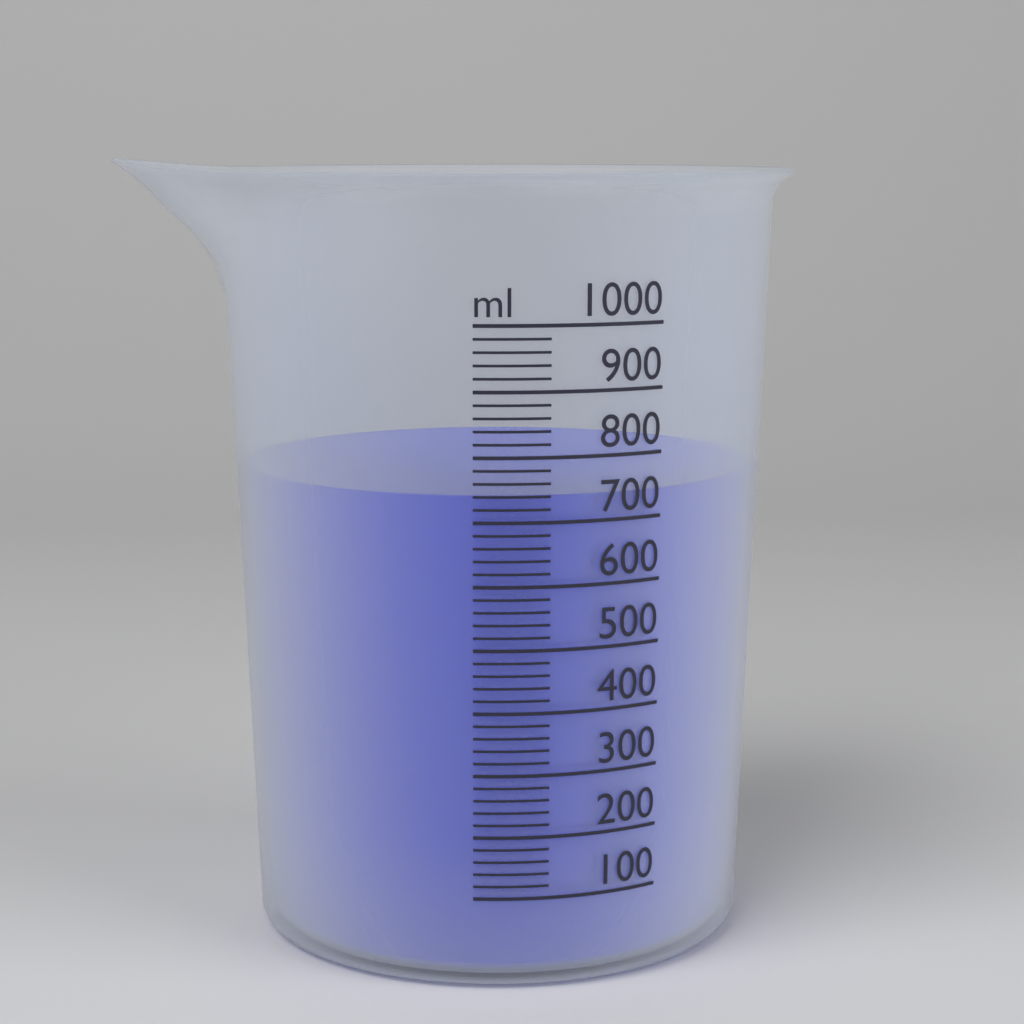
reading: 740 ml
